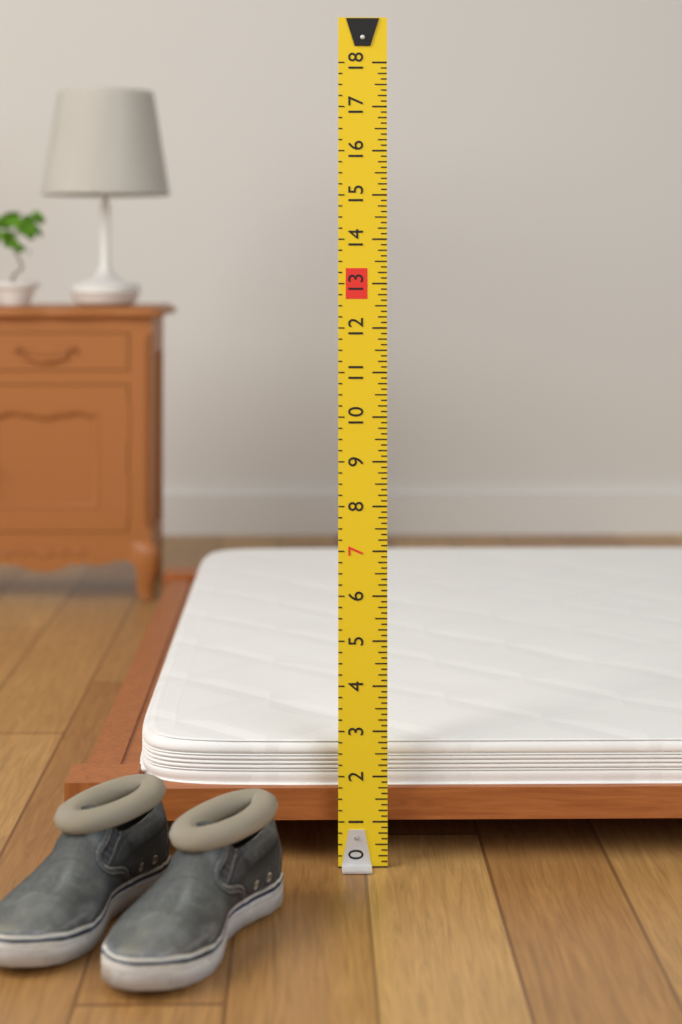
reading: 2.625 (no unit)
